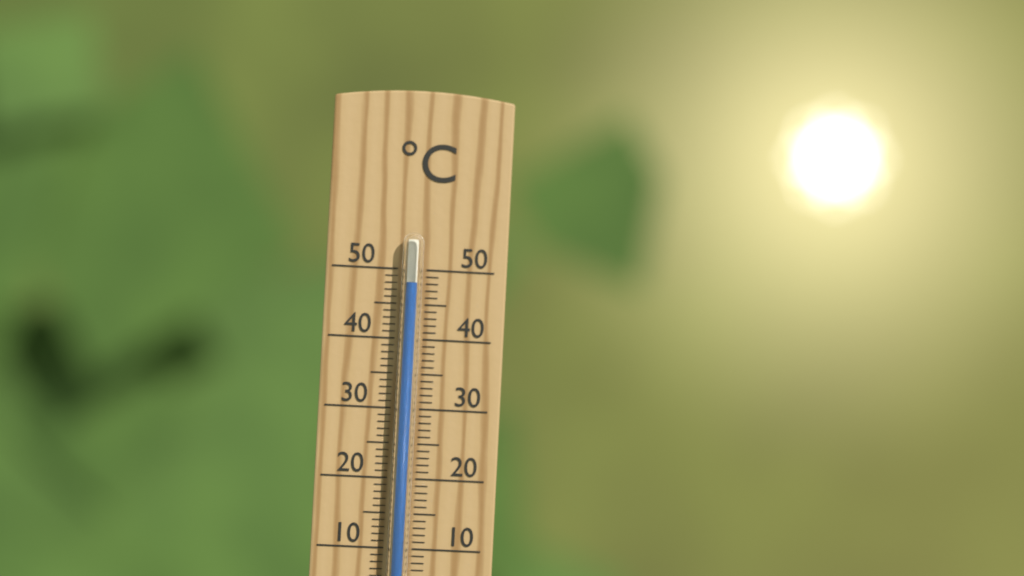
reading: 48 °C
